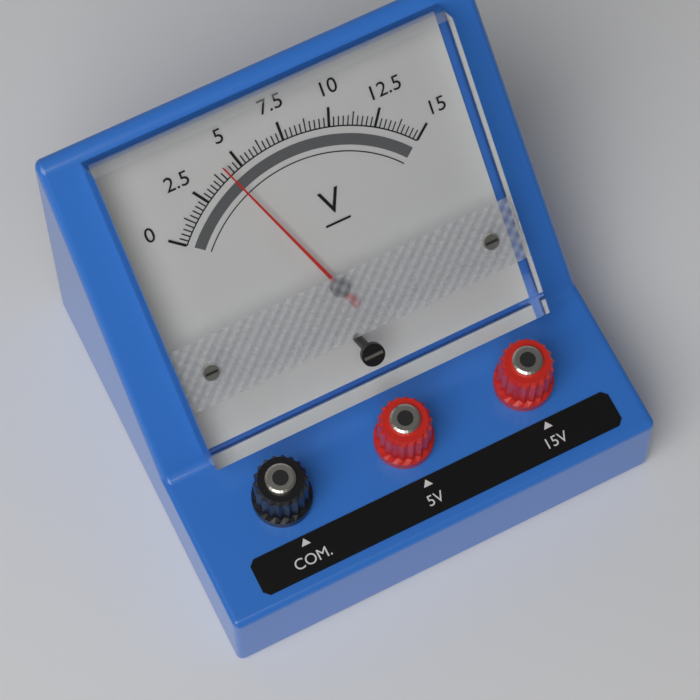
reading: 4.25 V
